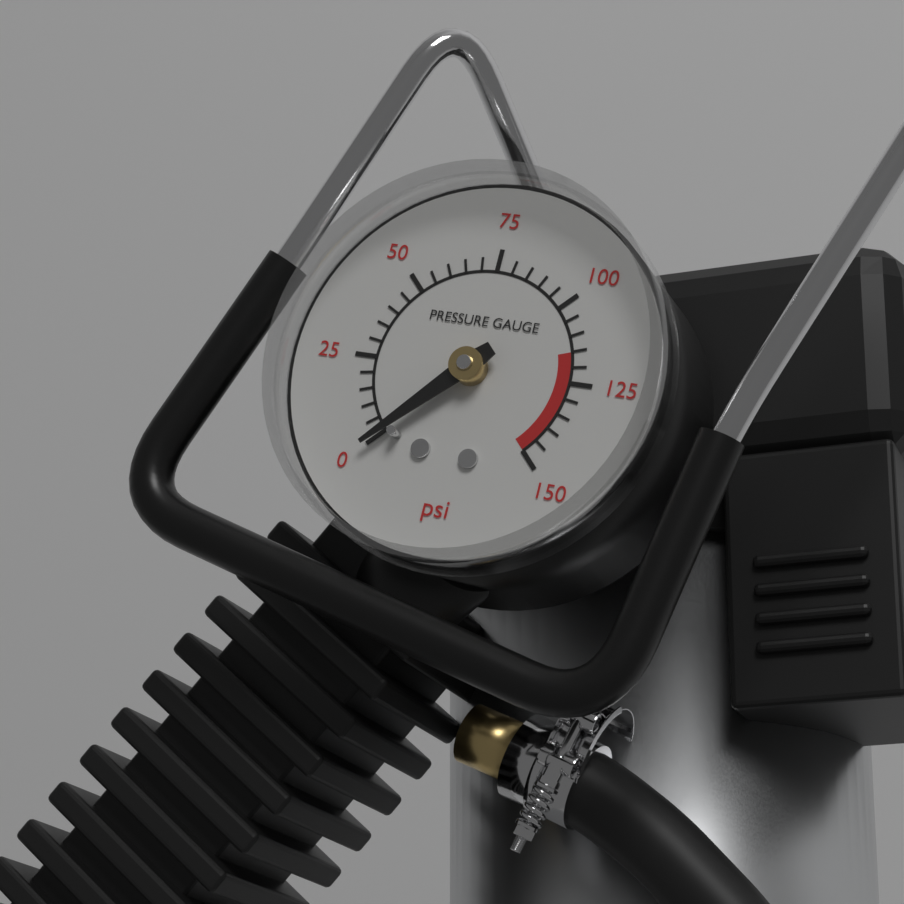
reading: 0 psi
